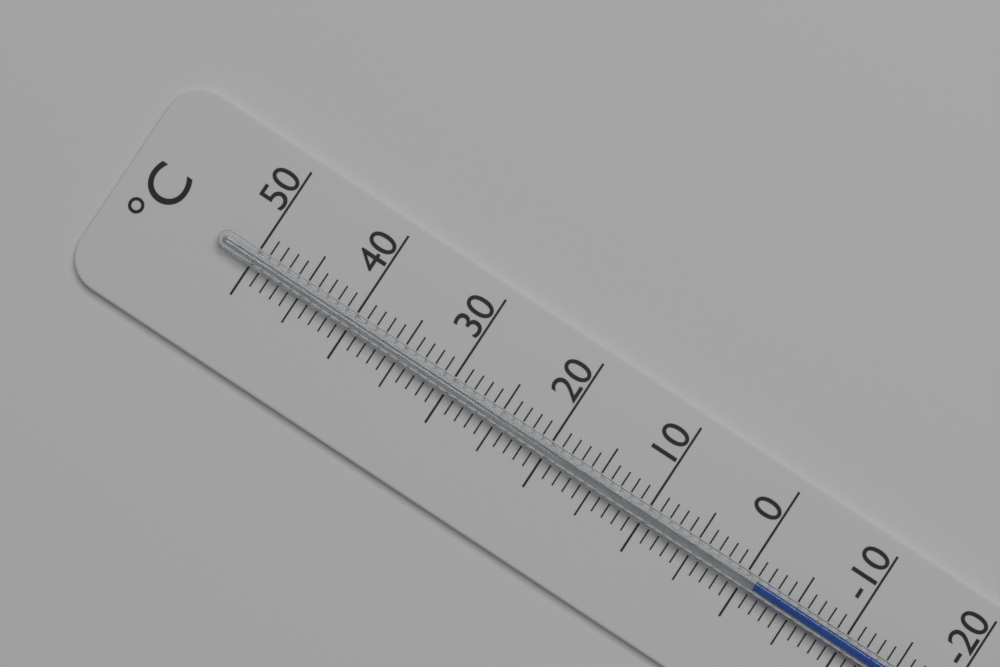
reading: -1 °C
